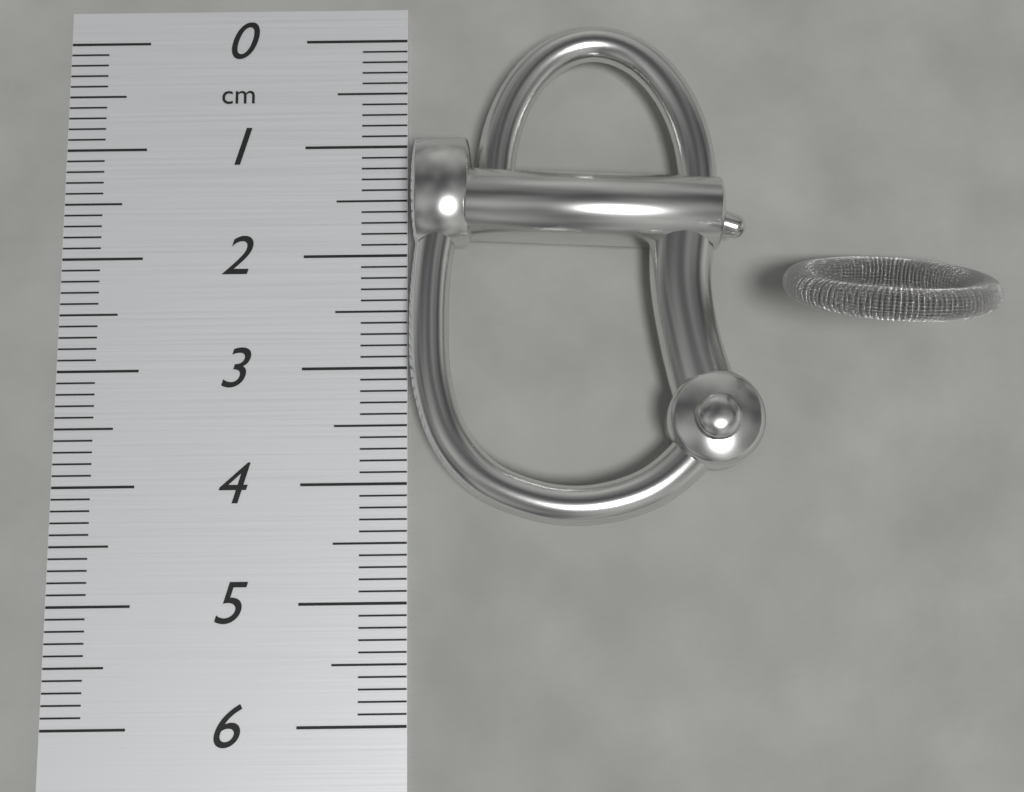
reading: 4.4 cm
